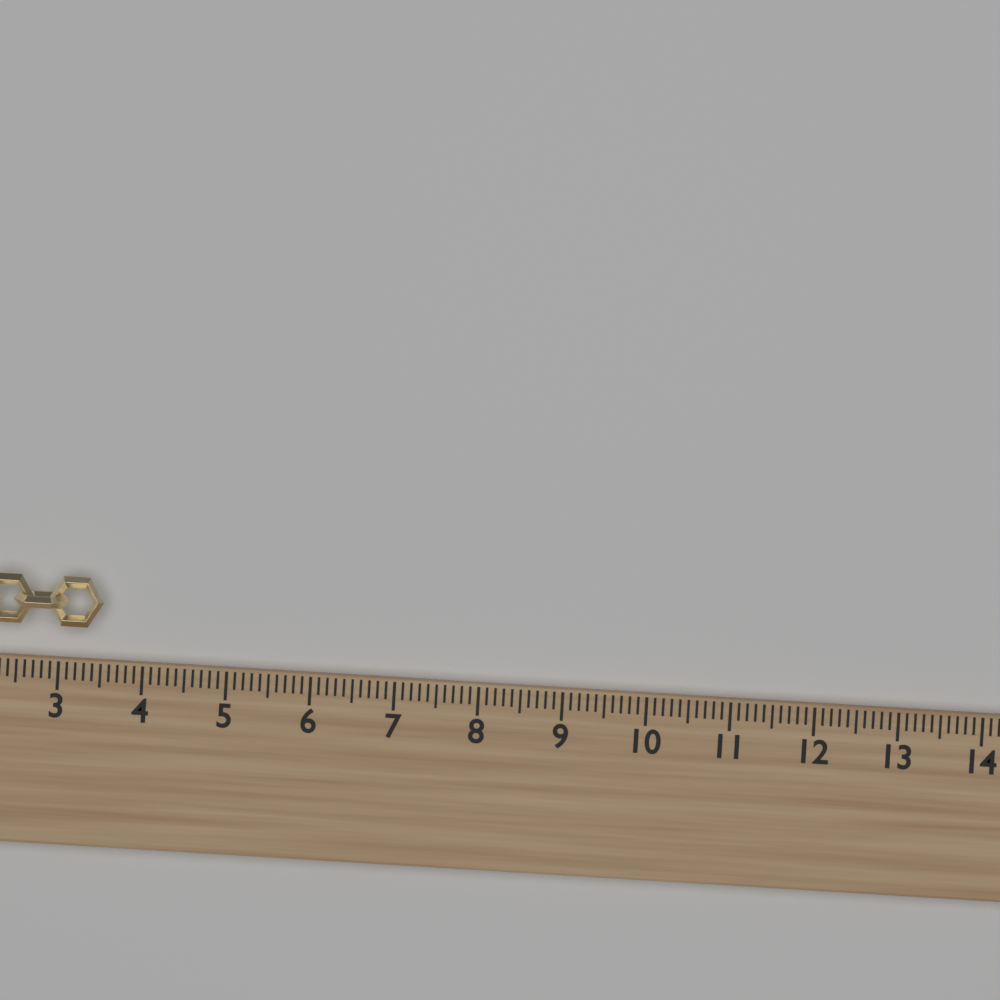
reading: 3.5 (no unit)
